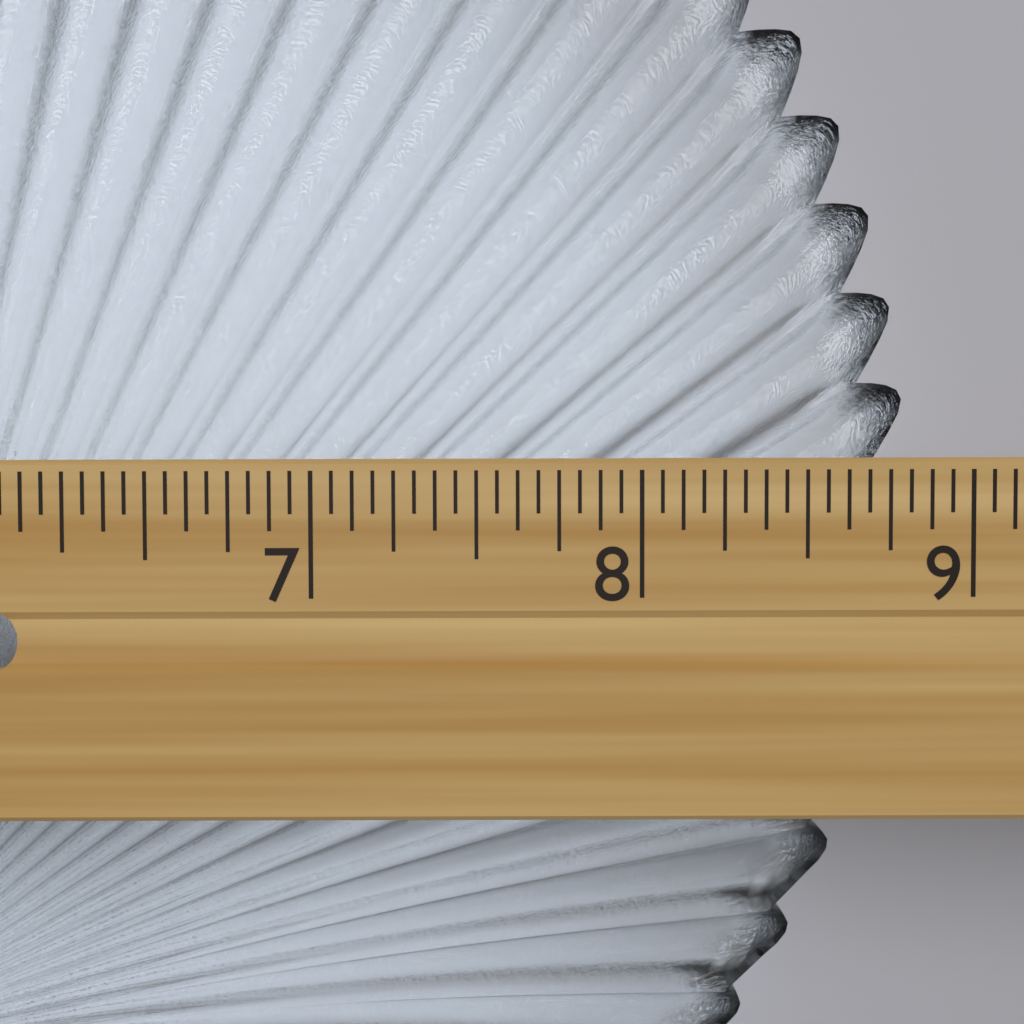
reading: 8.8750 in
